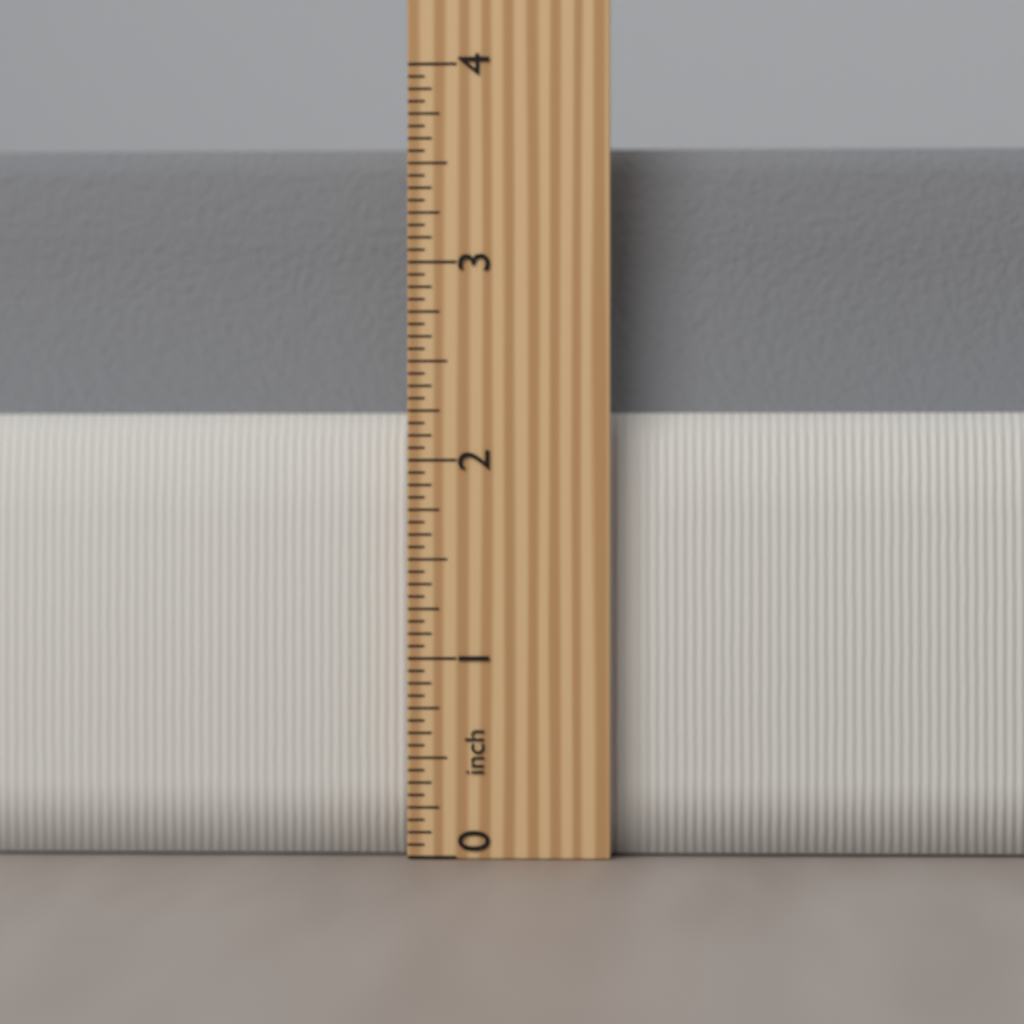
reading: 3.6250 inch
